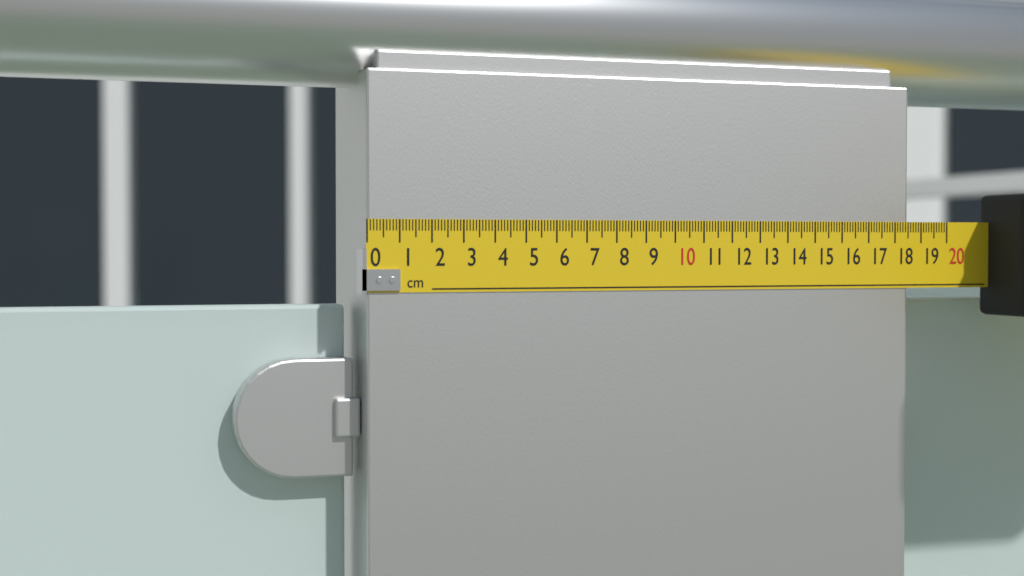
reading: 18.5 cm
